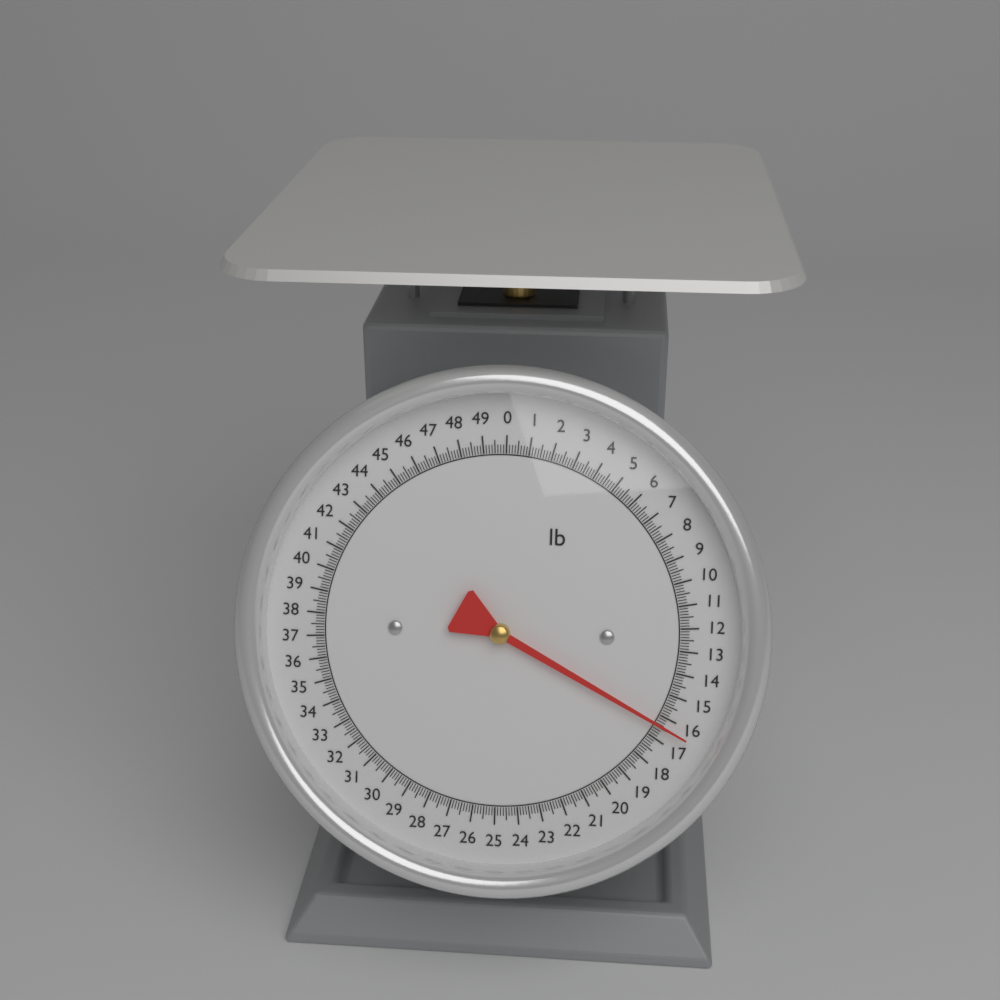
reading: 16.375 lb
